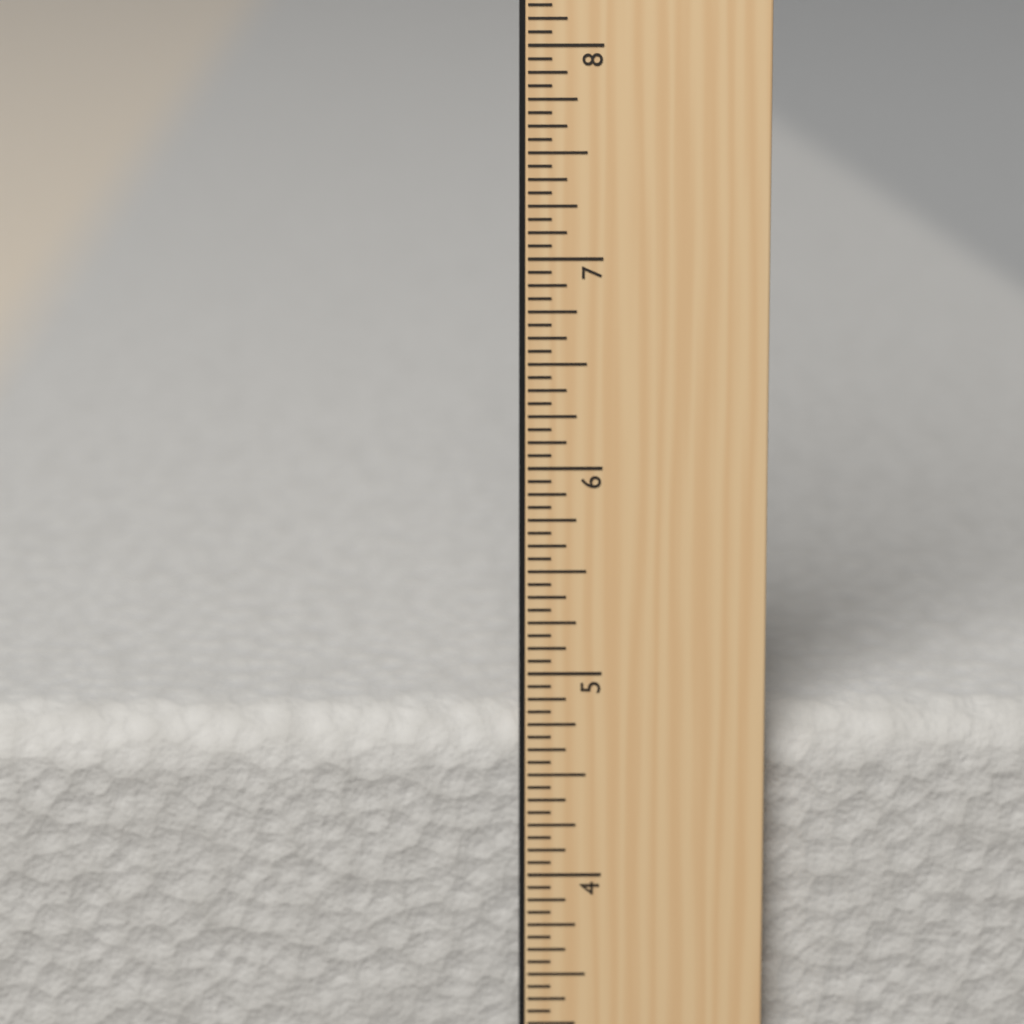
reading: 4.7500 in
